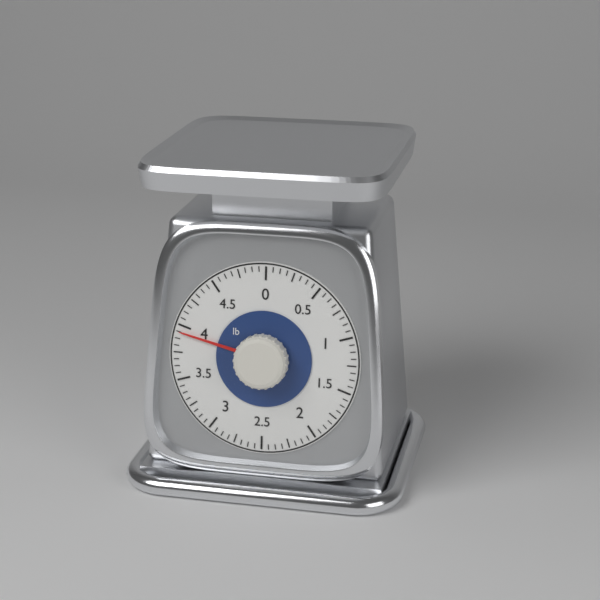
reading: 3.9375 lb
